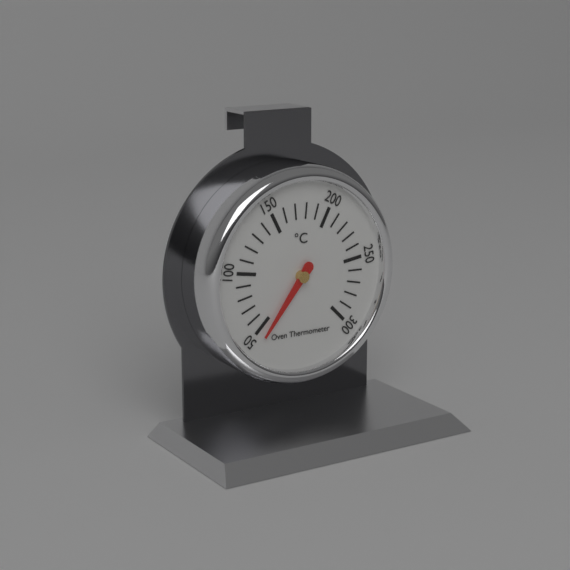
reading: 43 °C
